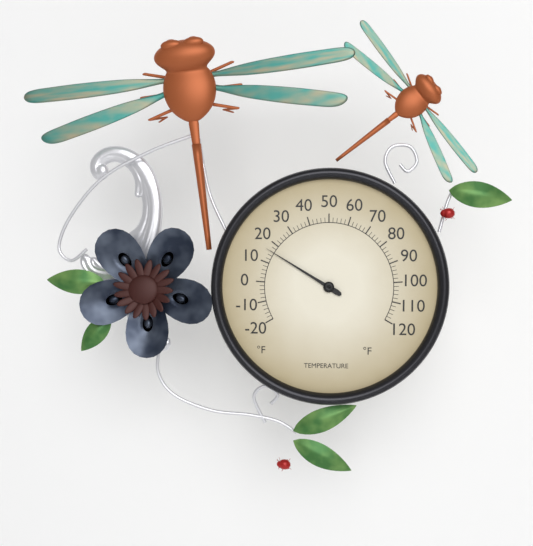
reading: 16 °F
